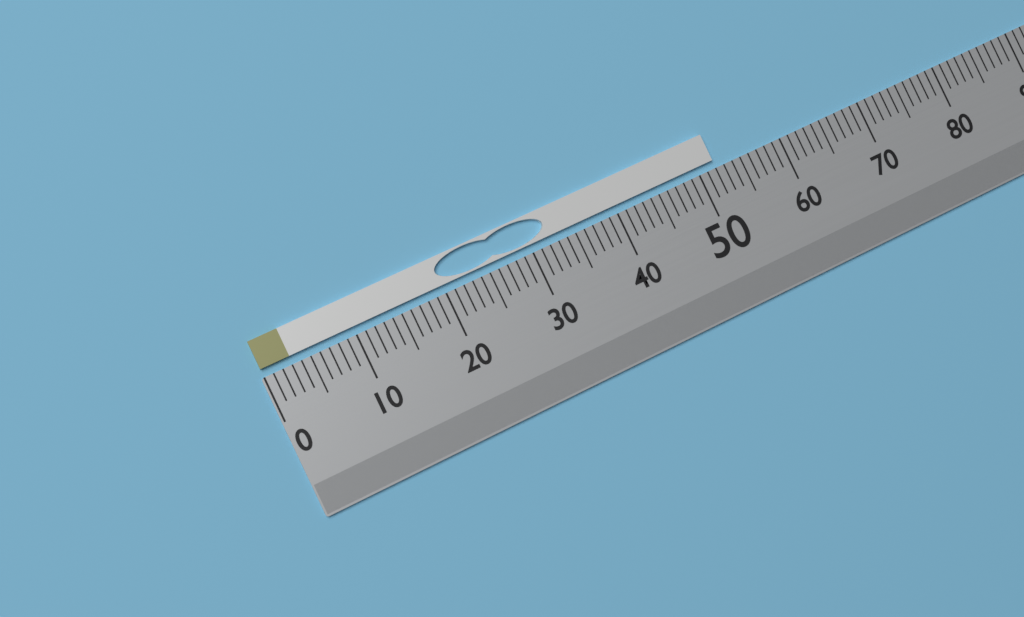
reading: 52 (no unit)
